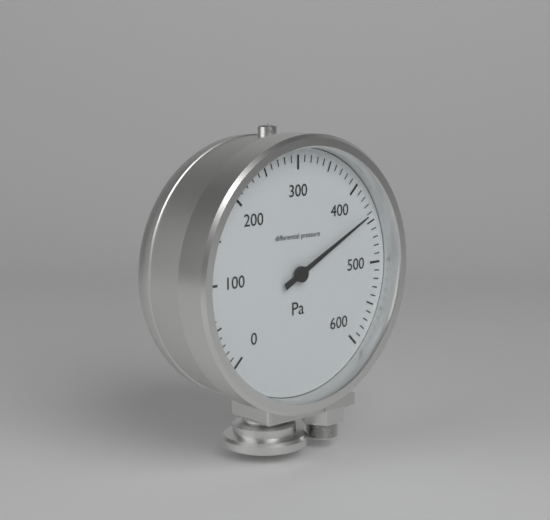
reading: 440 Pa
